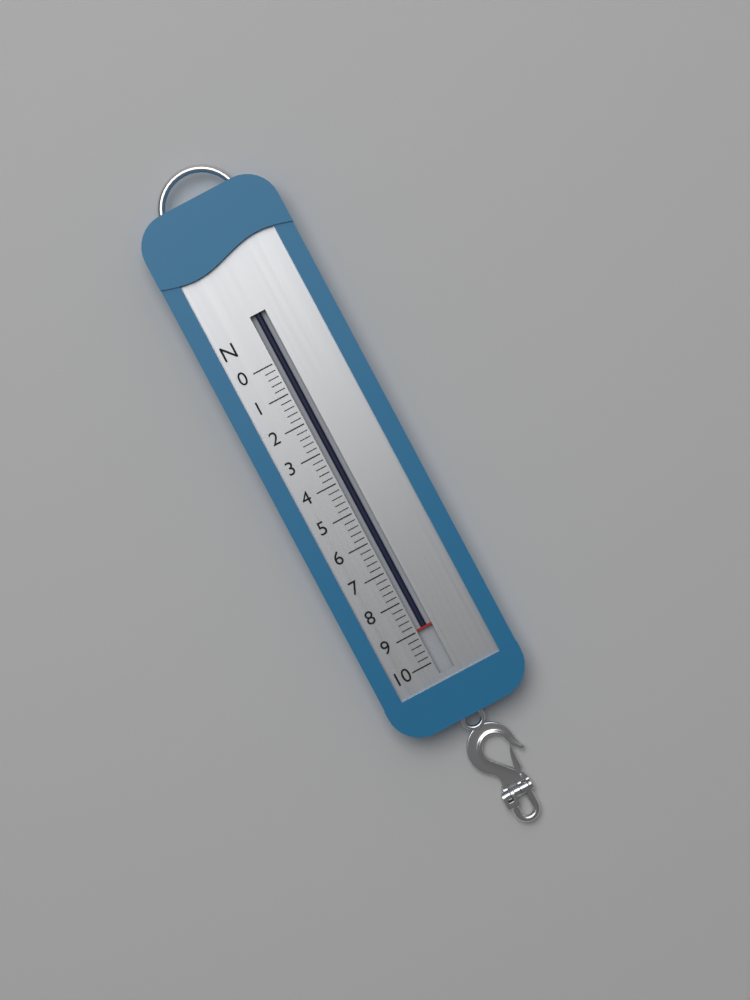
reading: 9.0 N
